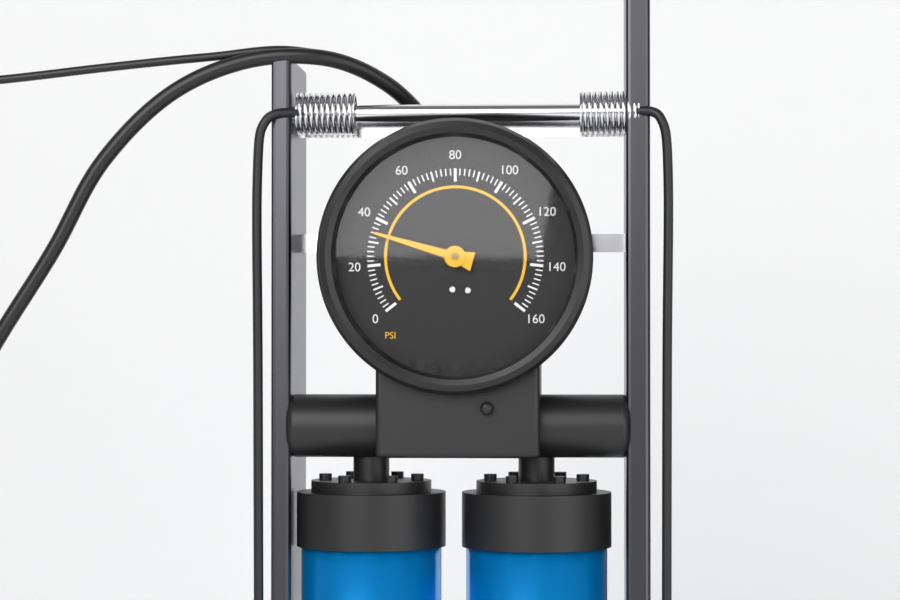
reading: 34 psi
